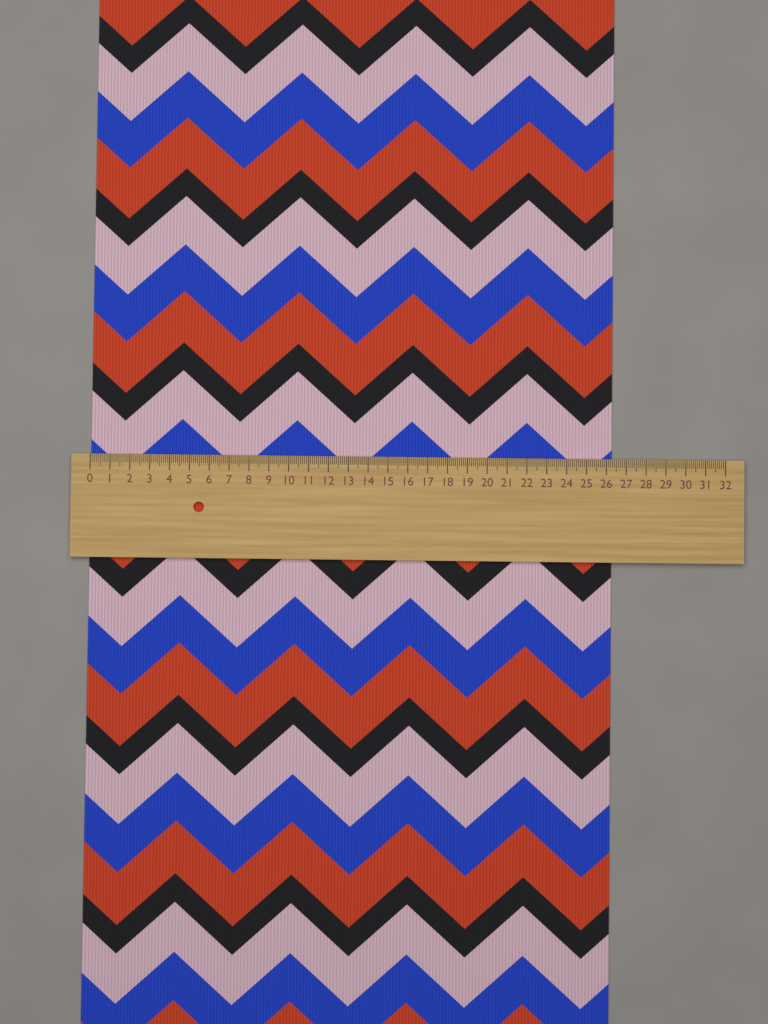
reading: 26.3 (no unit)
